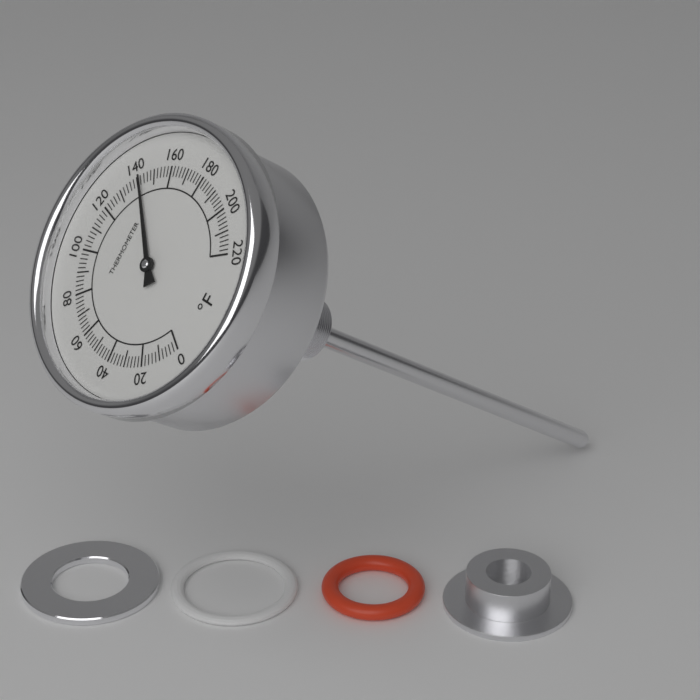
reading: 142 °F
